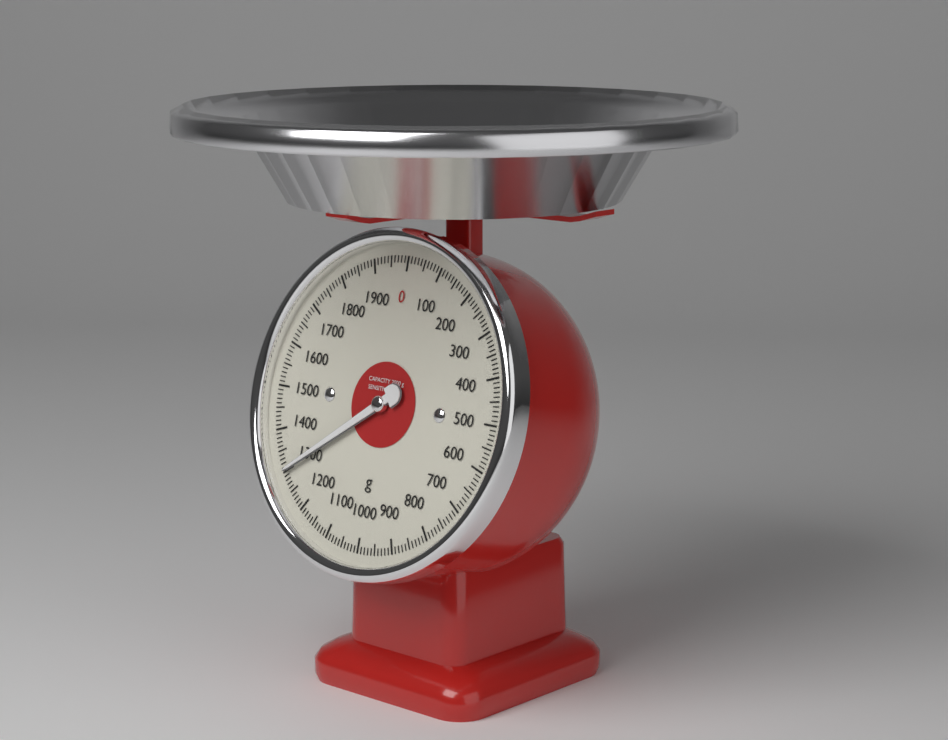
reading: 1300 g
